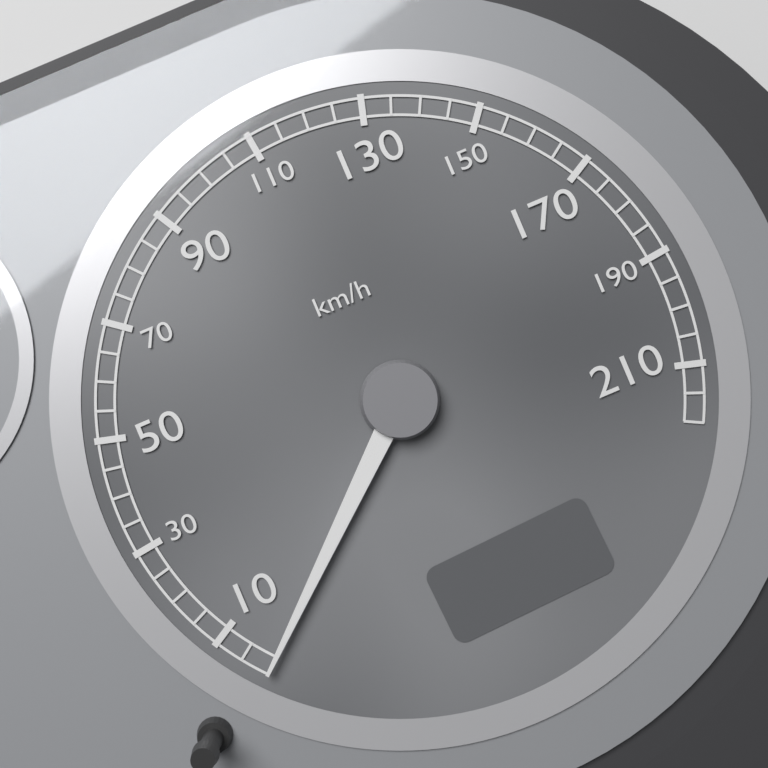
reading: 0 km/h
